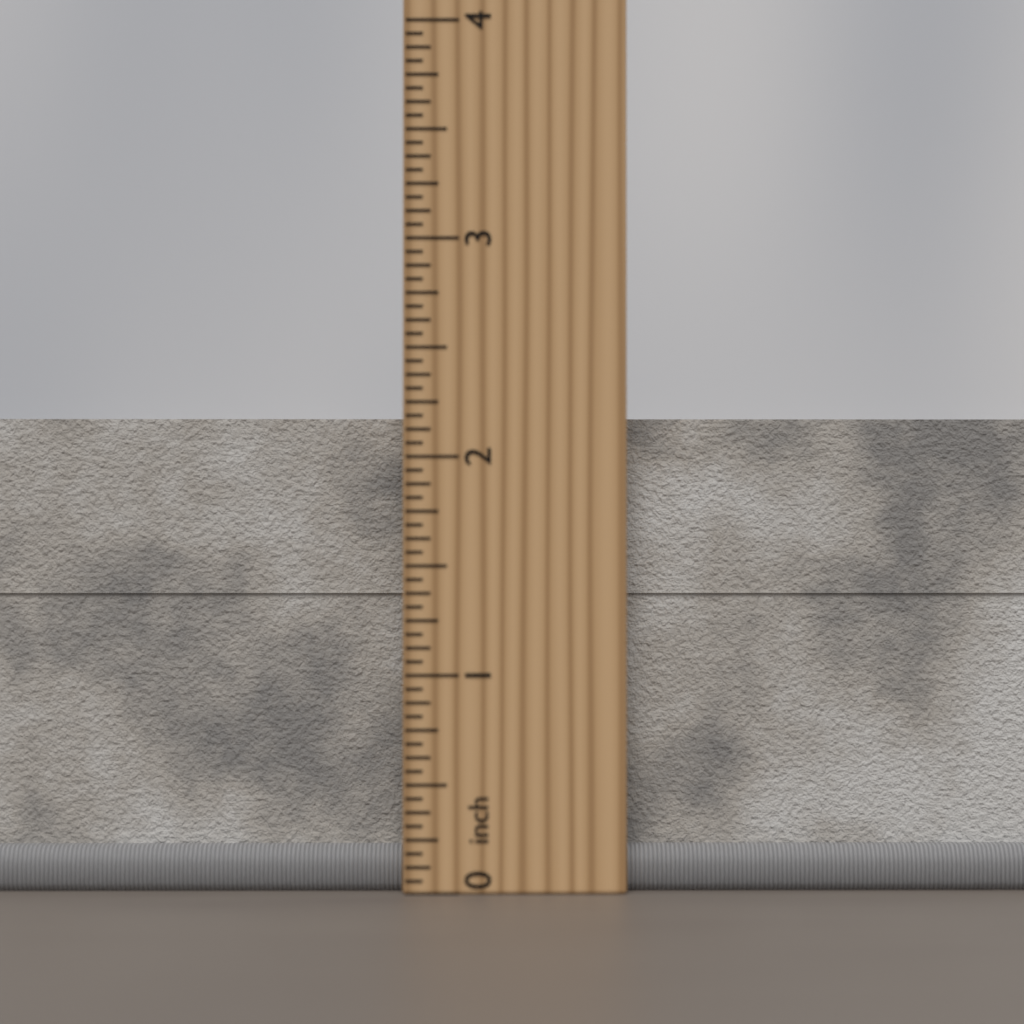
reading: 2.1875 inch
